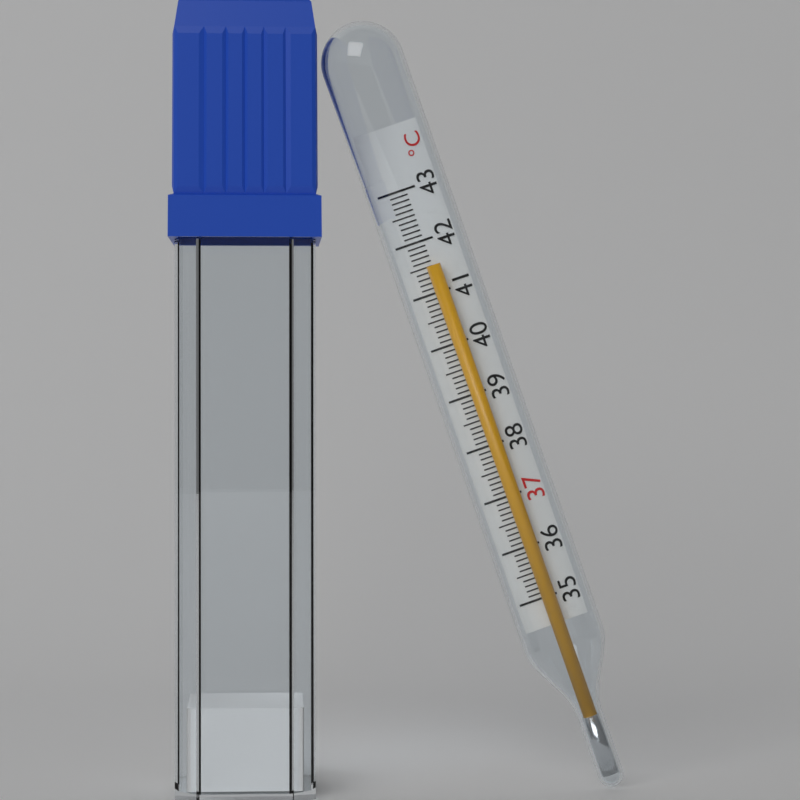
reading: 41.5 °C
